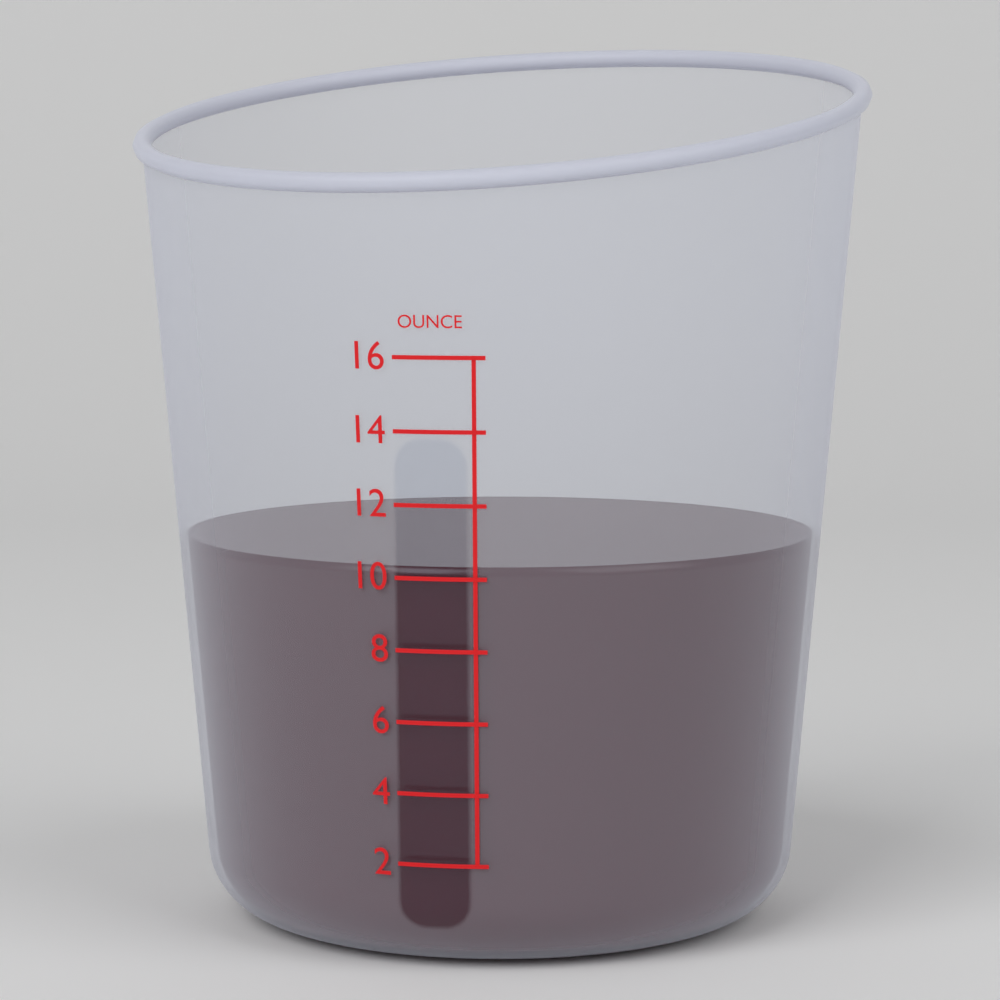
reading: 10.3 oz
